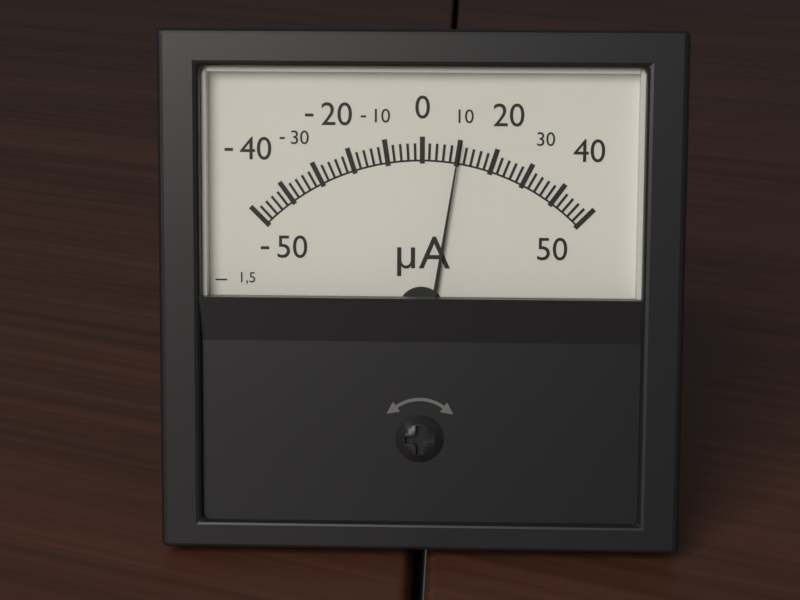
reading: 10 µA
